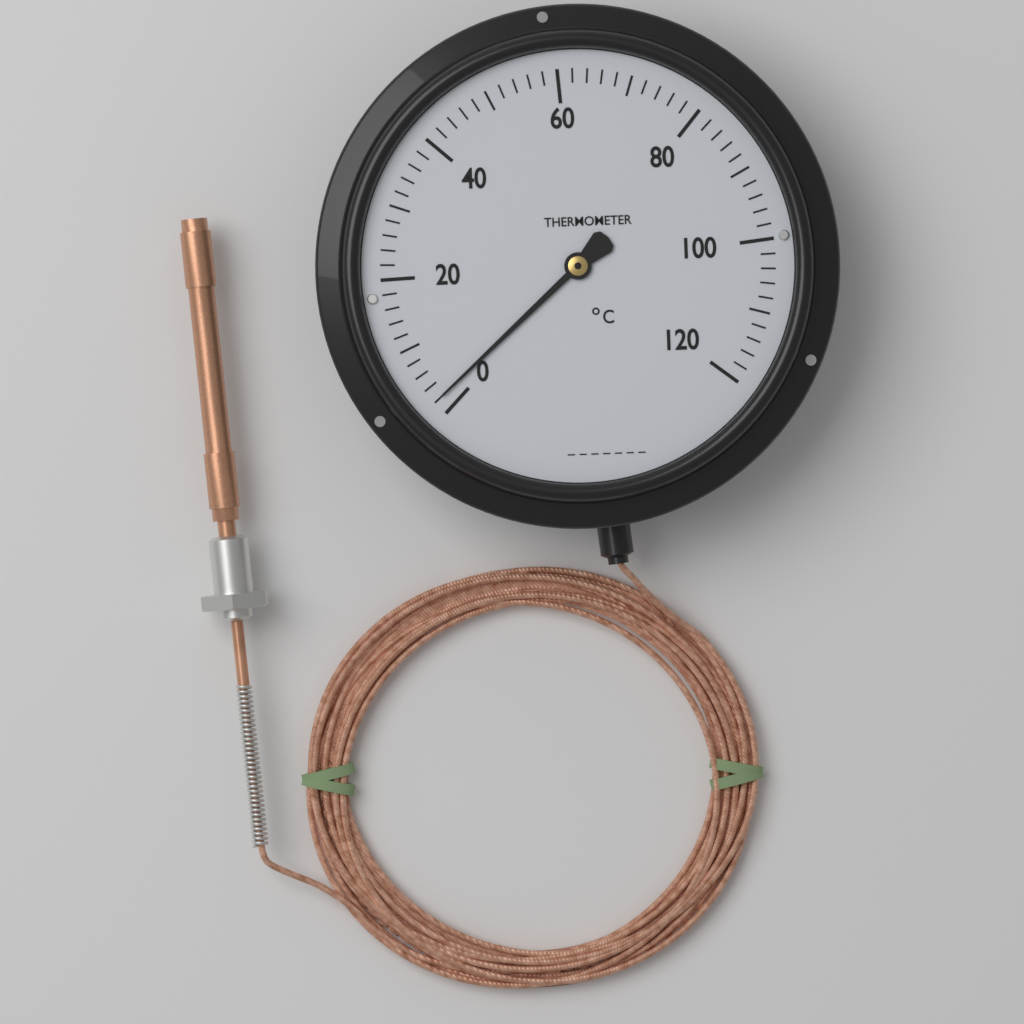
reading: 2 °C
